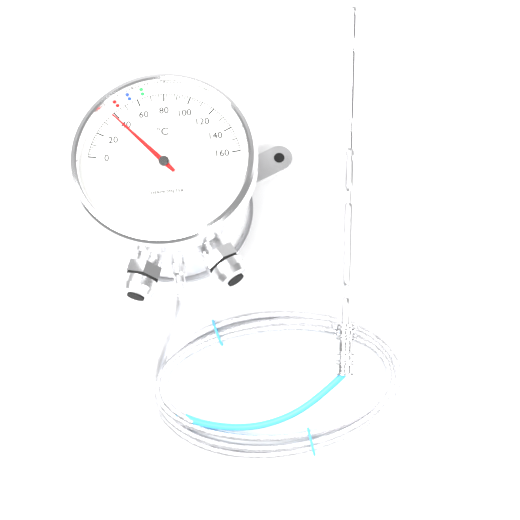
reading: 38 °C
